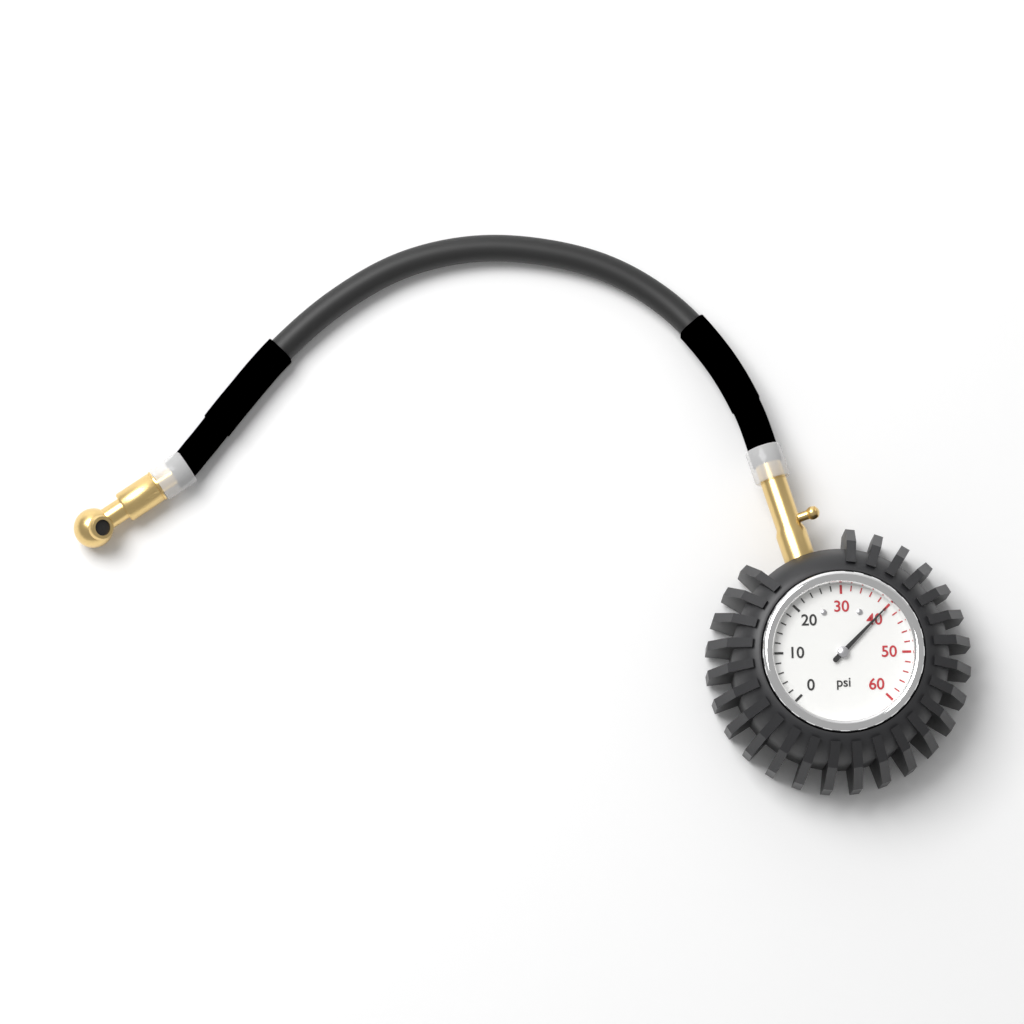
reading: 40 psi
